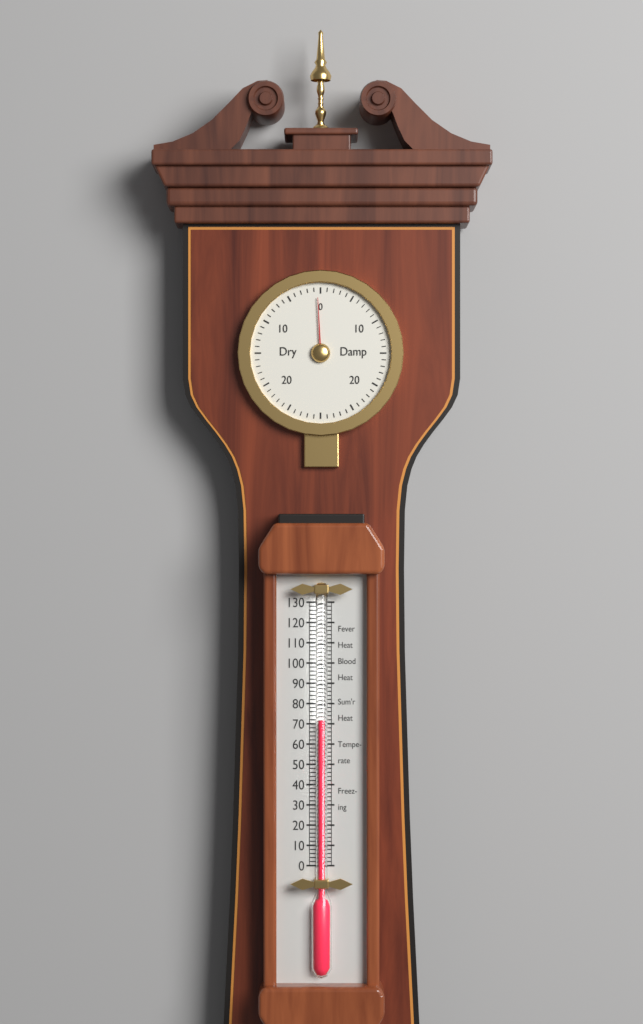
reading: 72 (no unit)
